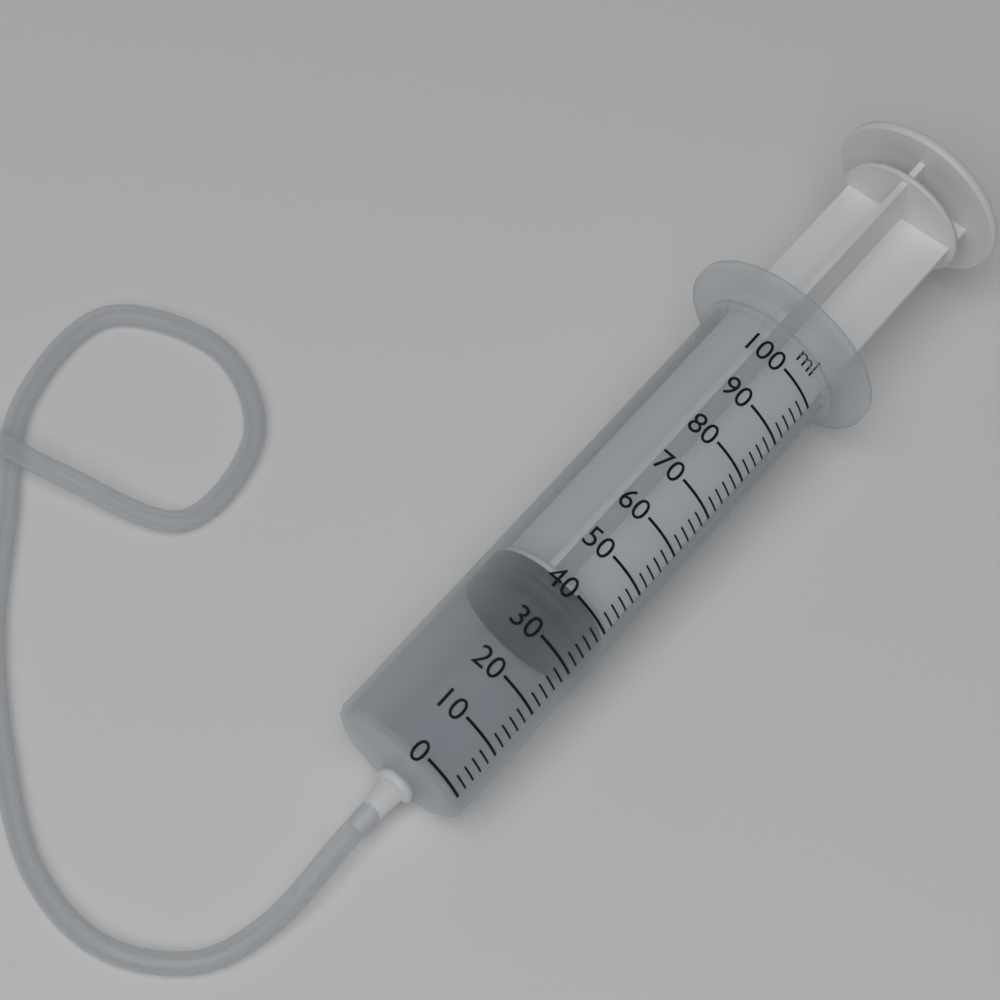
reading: 32 ml
